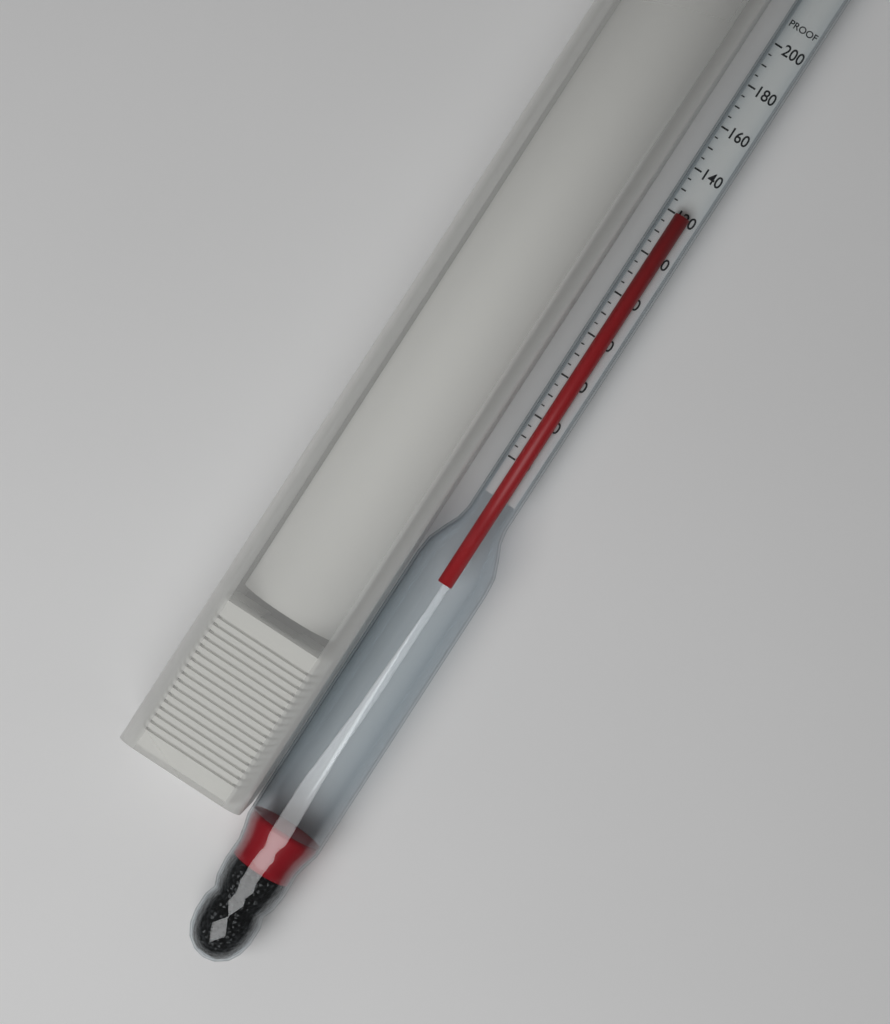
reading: 120 proof
